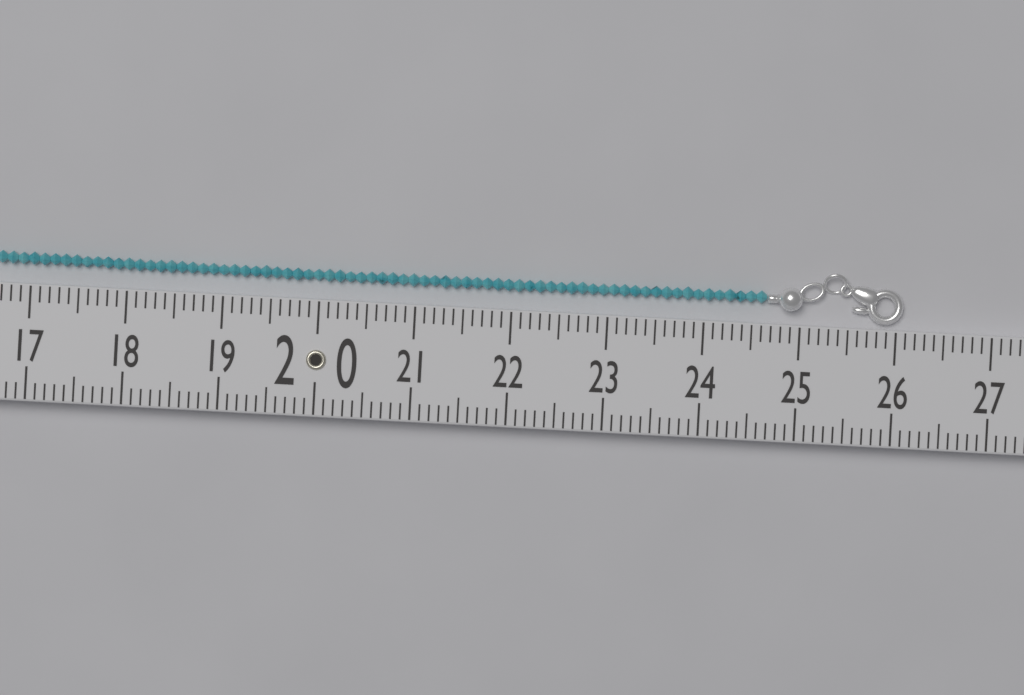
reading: 26.1 (no unit)
